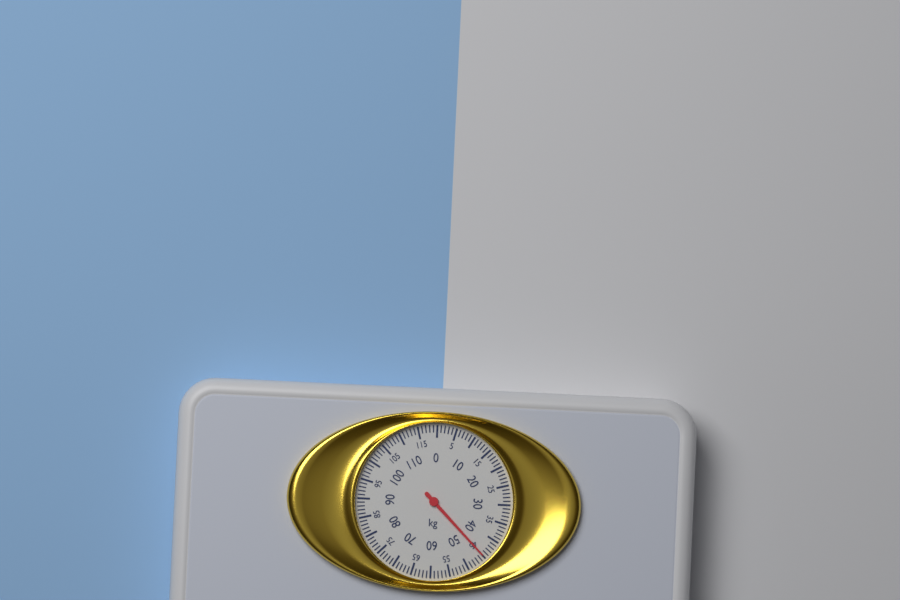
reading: 45 kg
